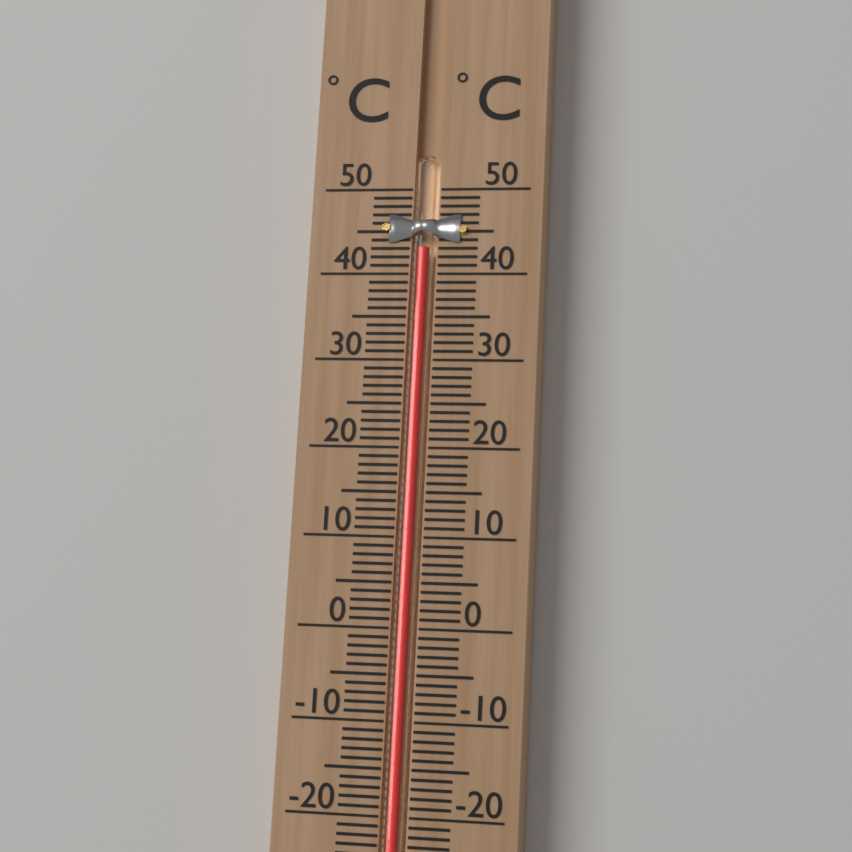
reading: 43 °C
